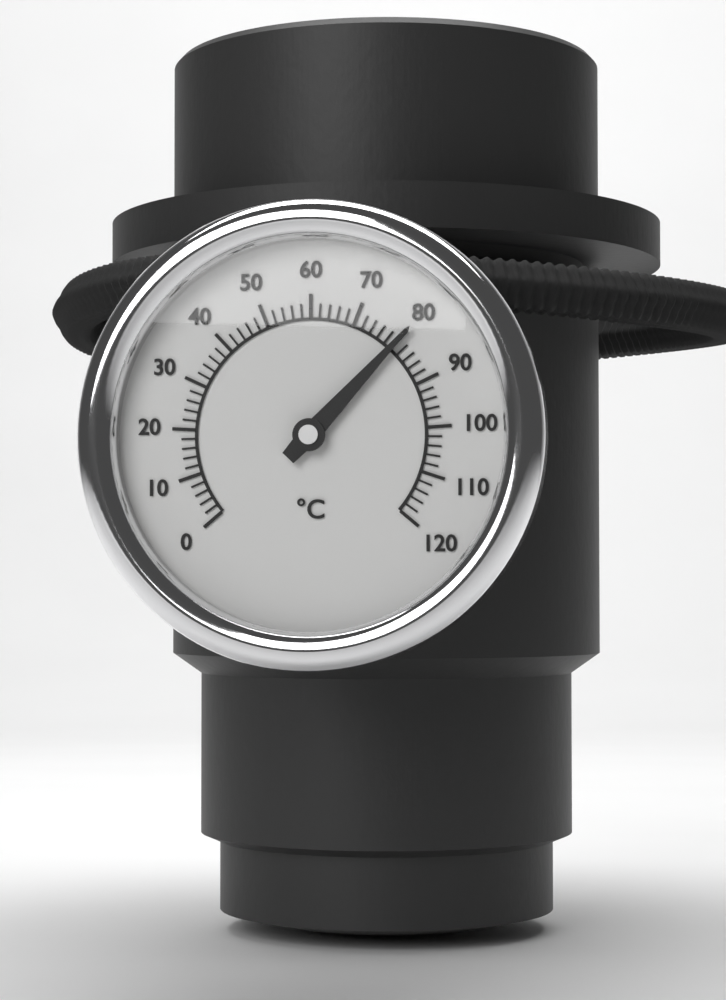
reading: 80 °C
